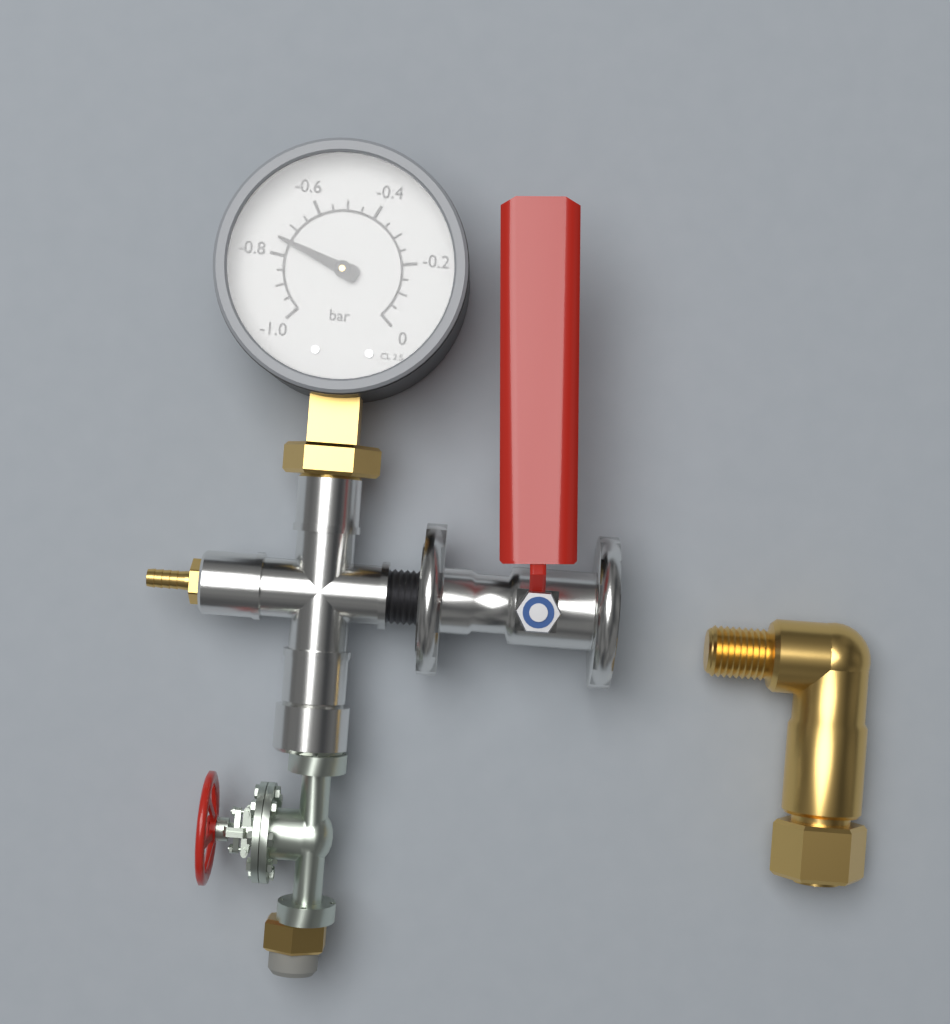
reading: -0.75 bar
